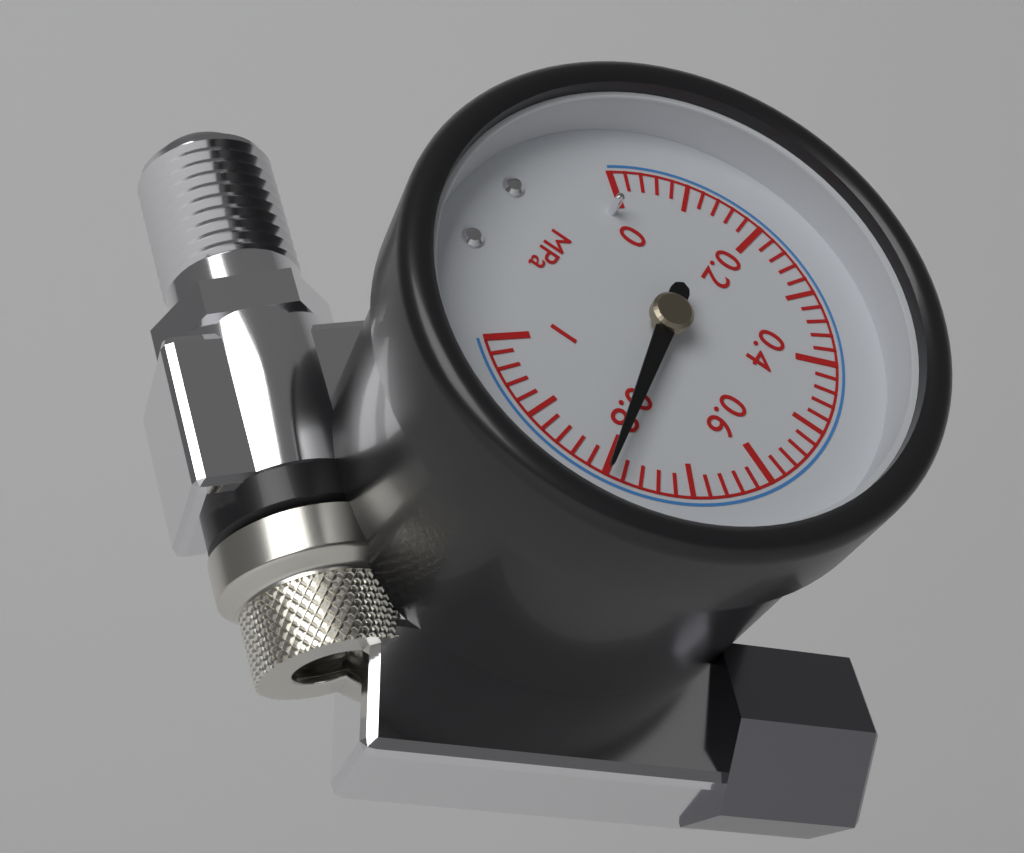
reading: 0.80 MPa
